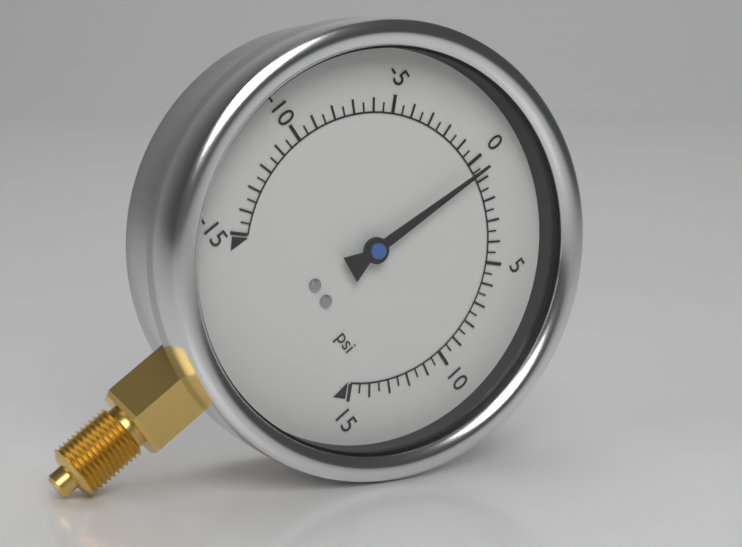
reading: 0.5 psi
